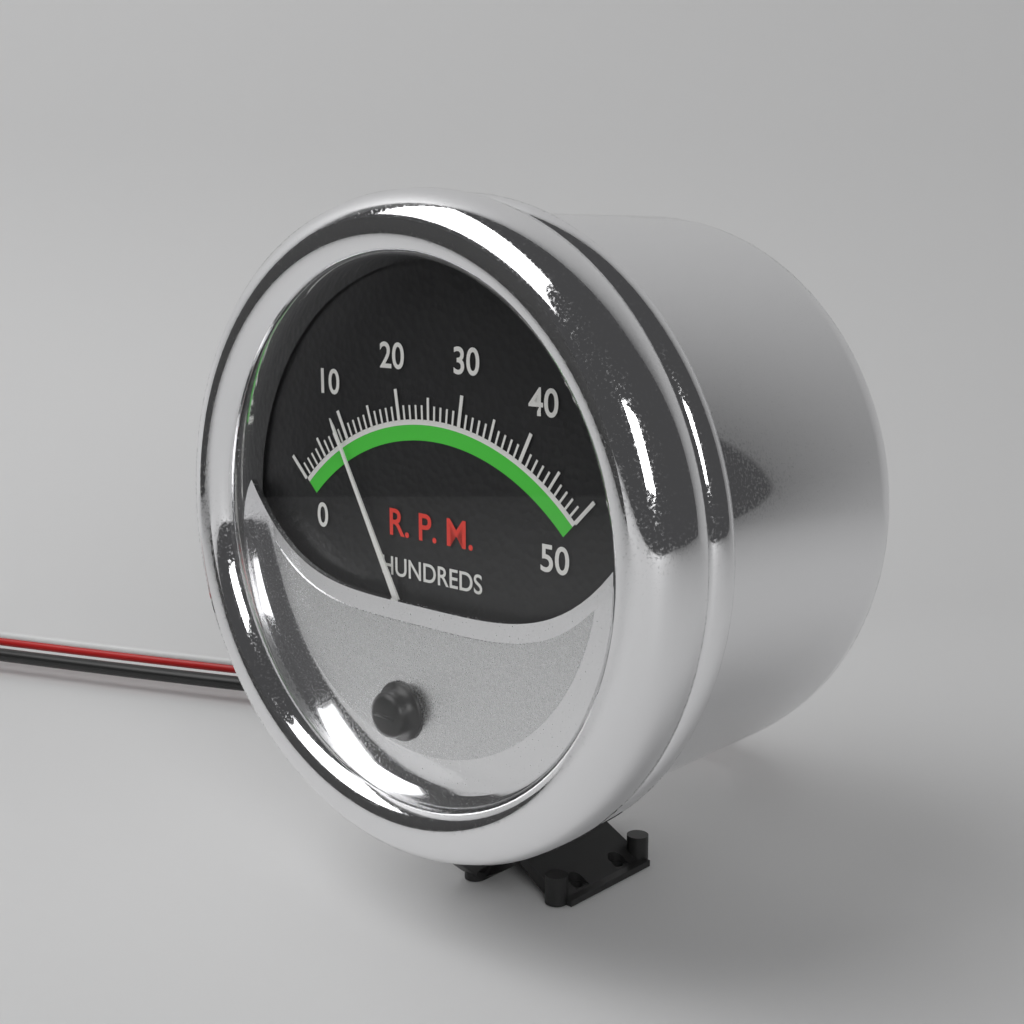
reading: 9 RPM x100
